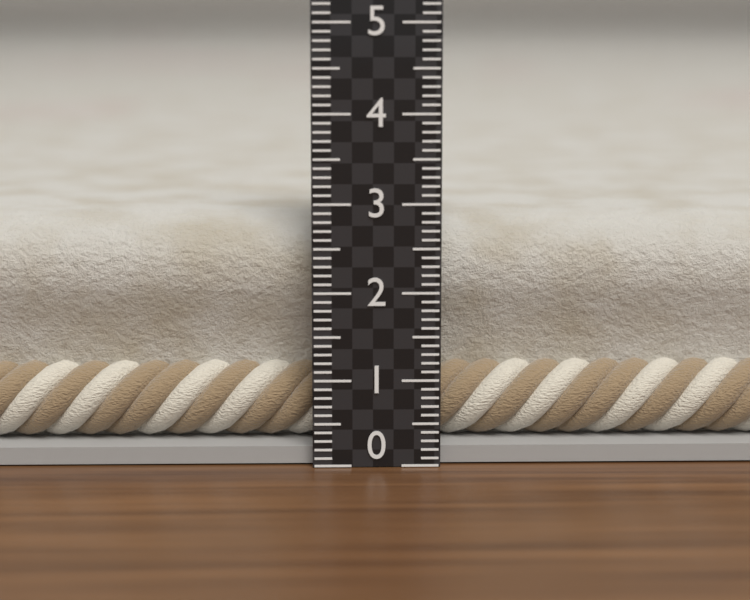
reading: 2.8 (no unit)
